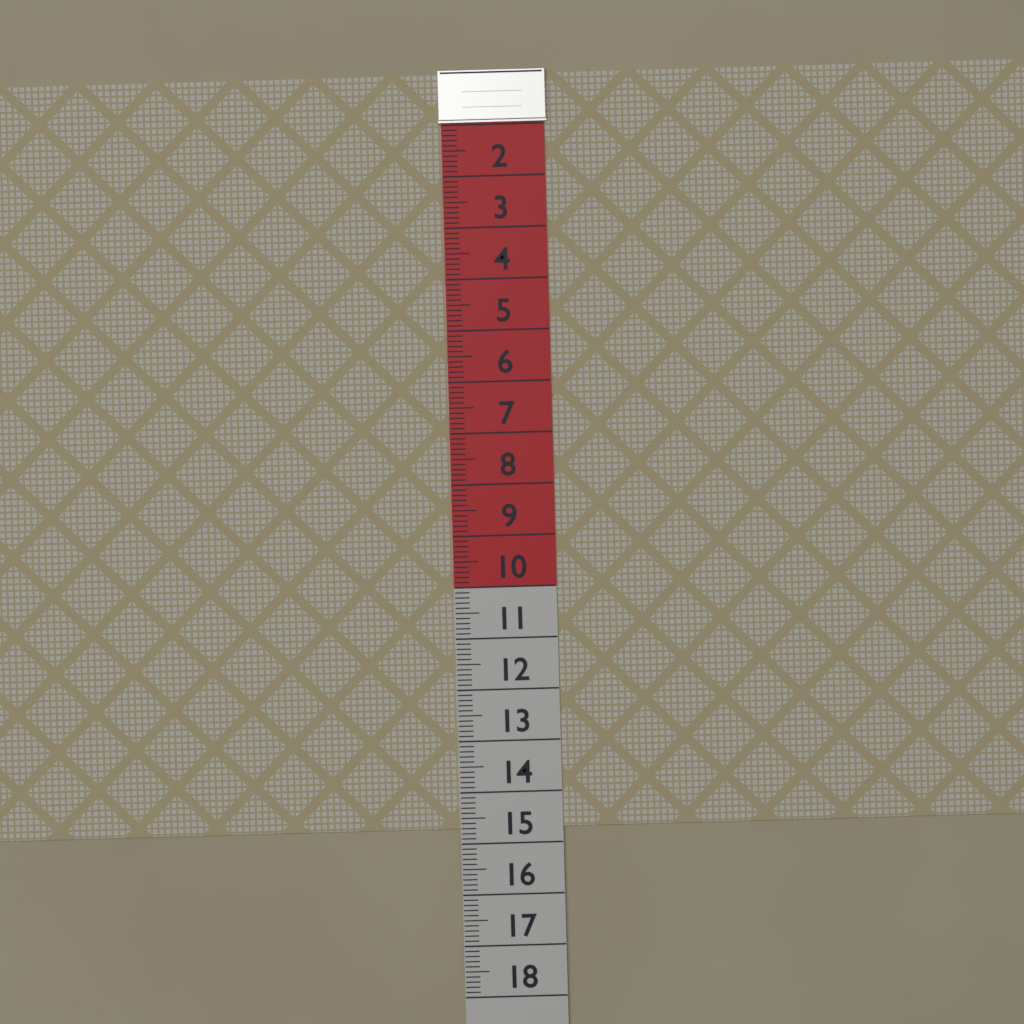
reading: 14.7 (no unit)
